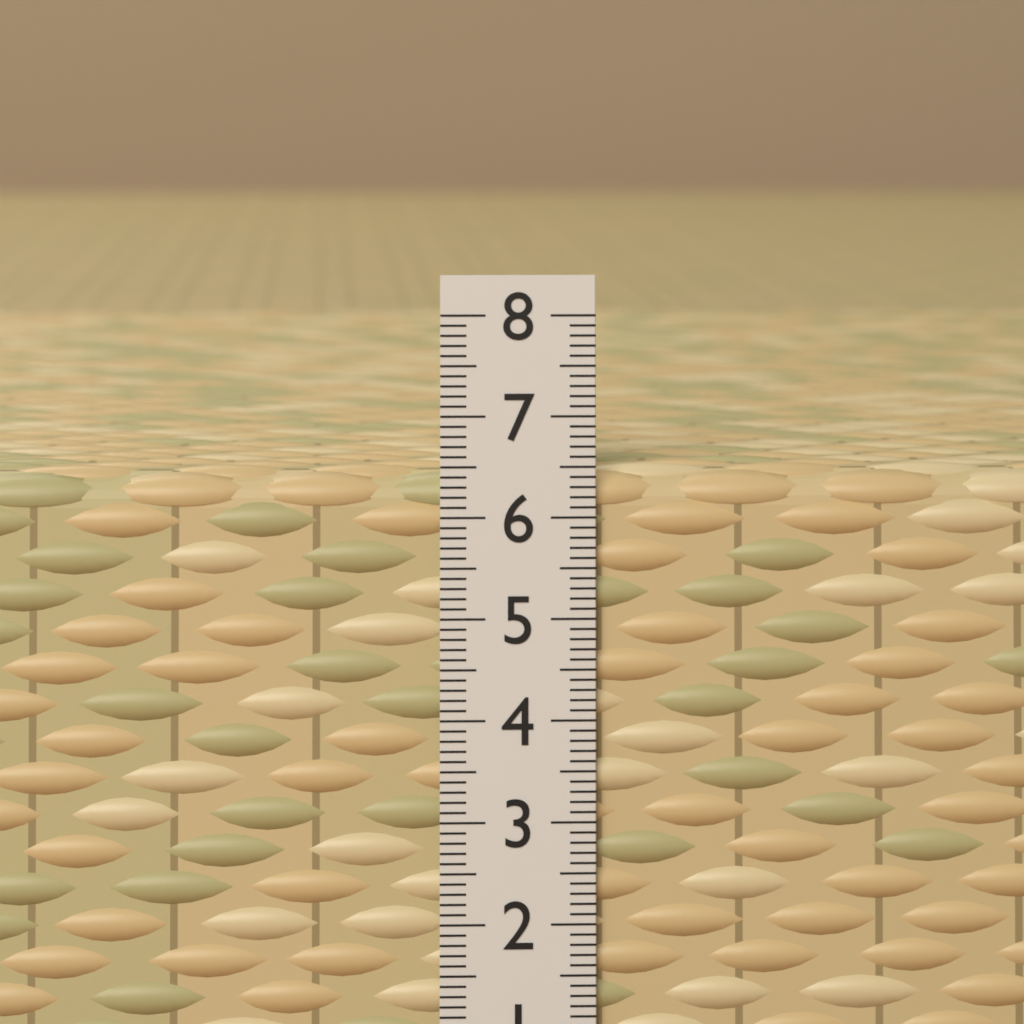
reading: 6.5 (no unit)
